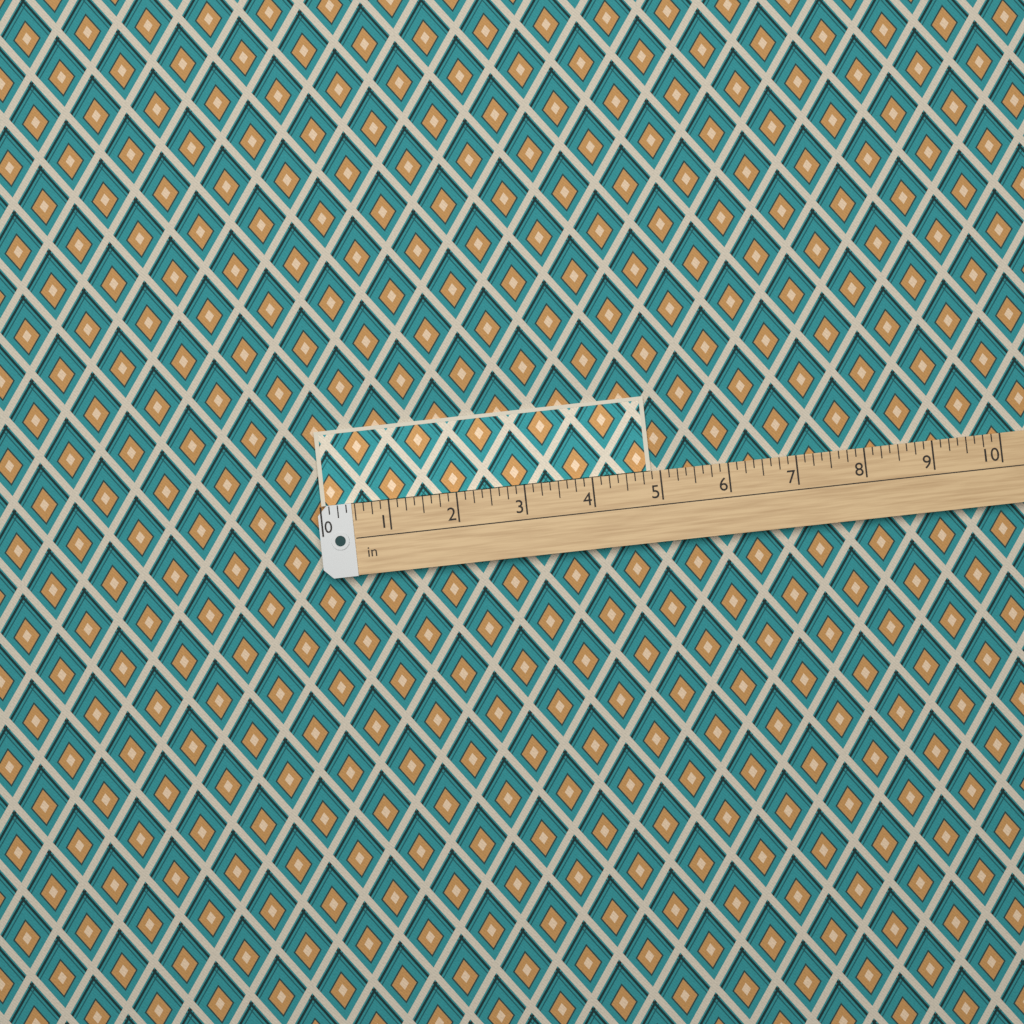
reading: 4.875 in
